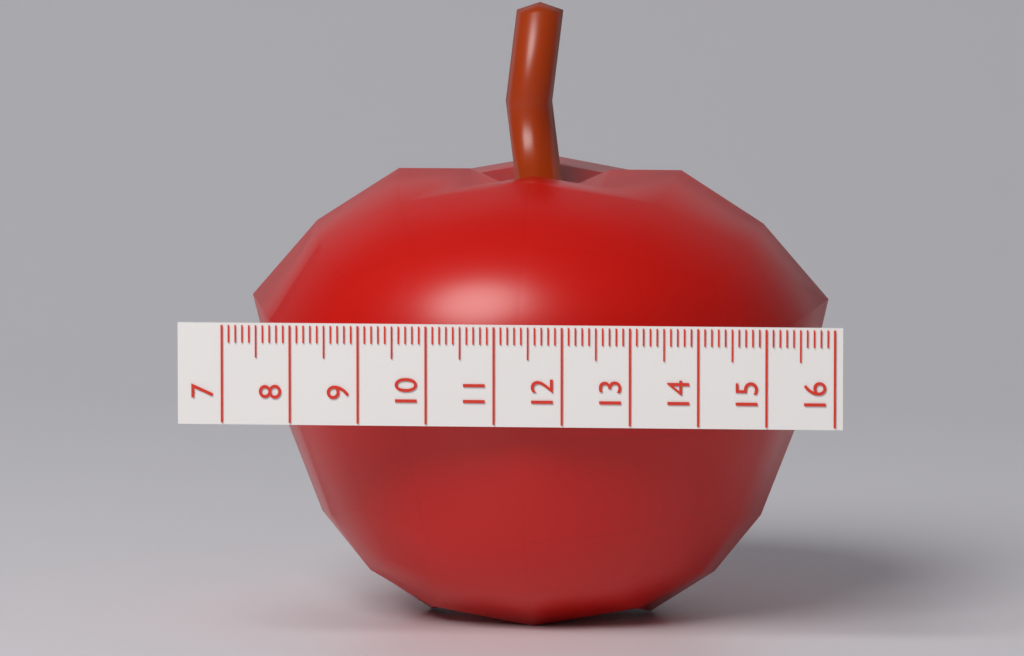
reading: 15.7 (no unit)
